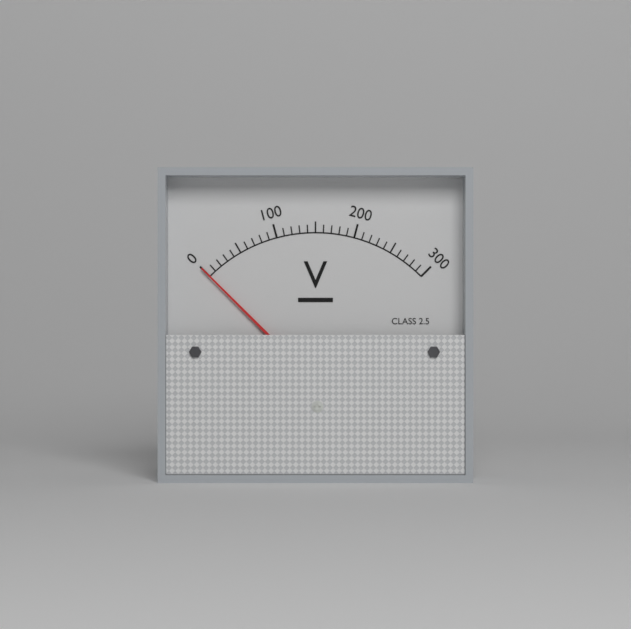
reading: 0 V
